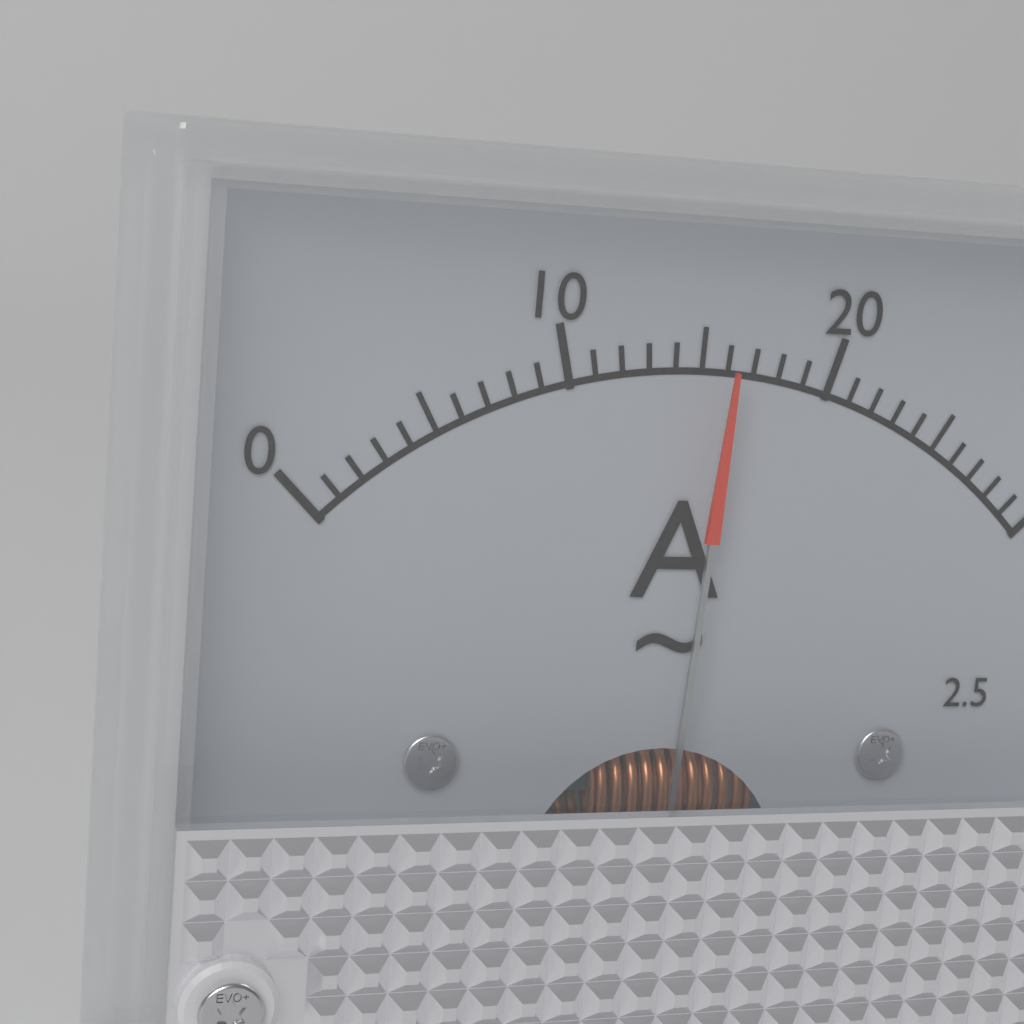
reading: 16 A
